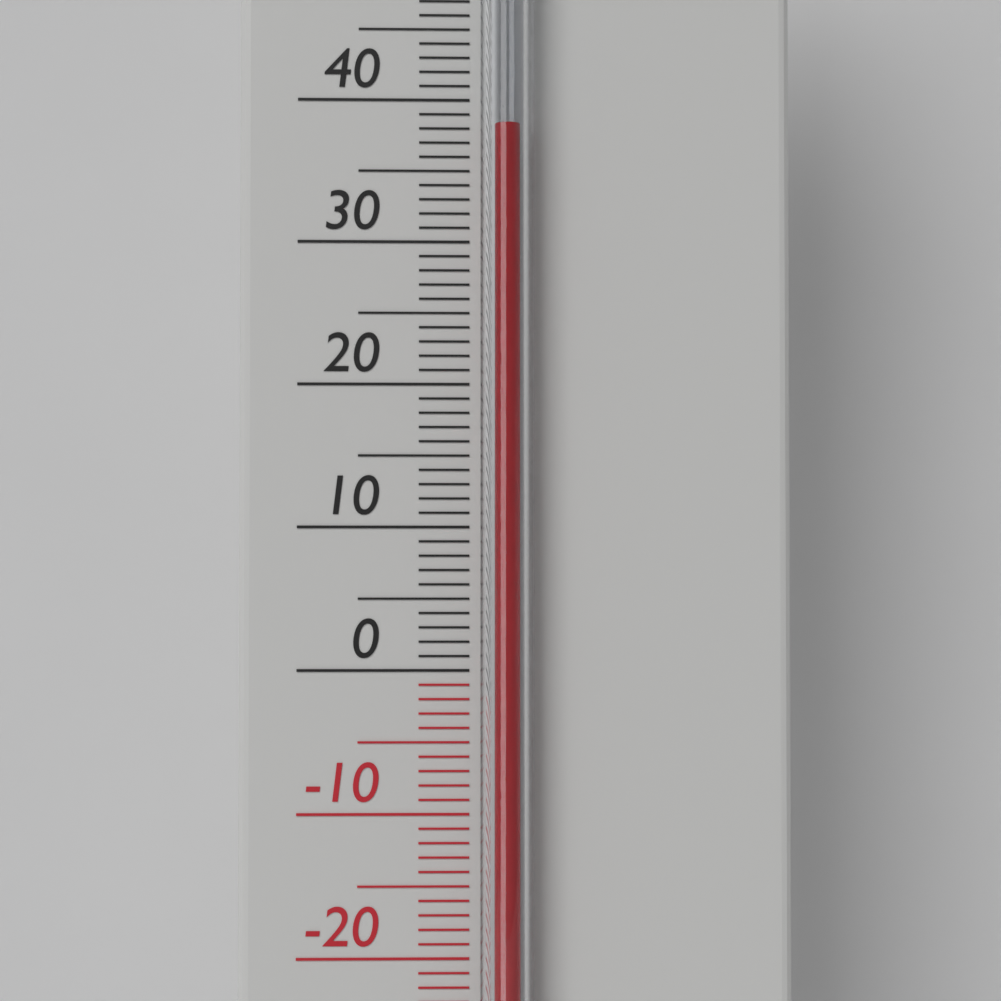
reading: 38 °C
